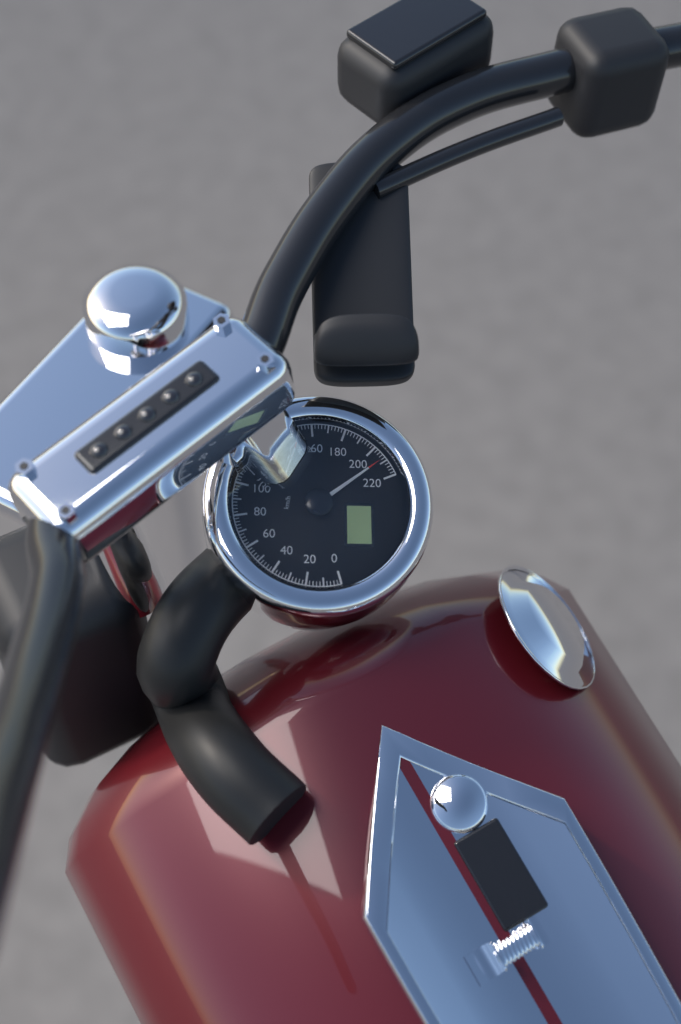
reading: 208 km/h
